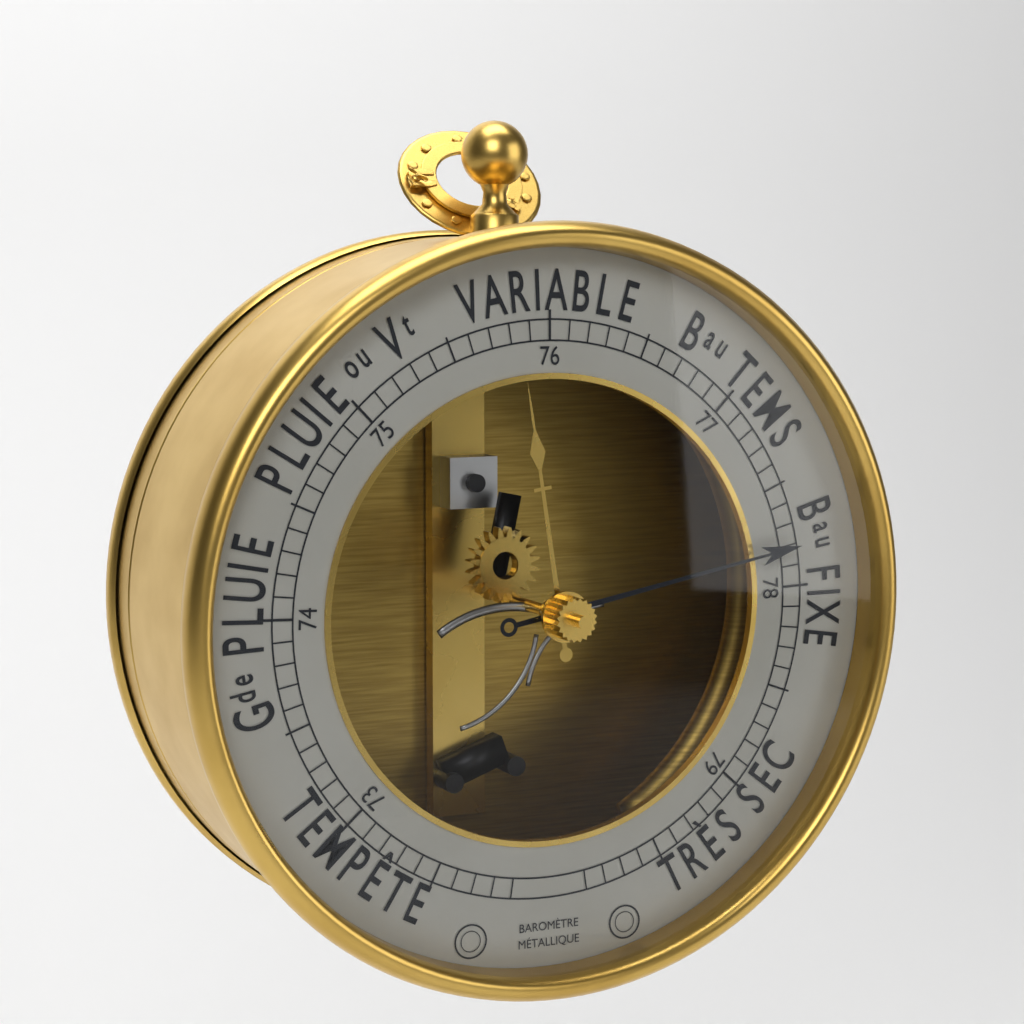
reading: 77.8 (no unit)
